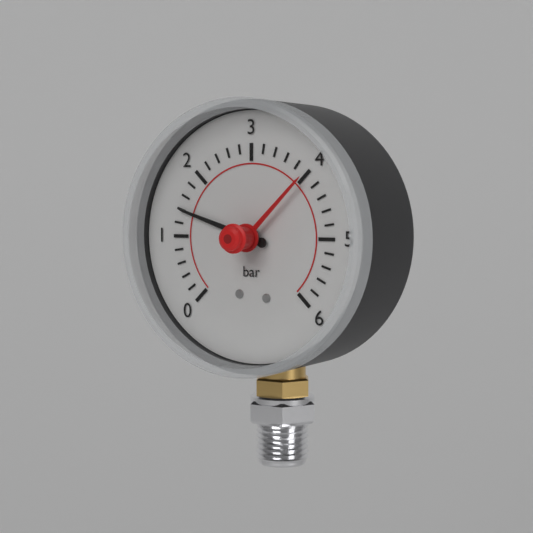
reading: 1.4 bar
